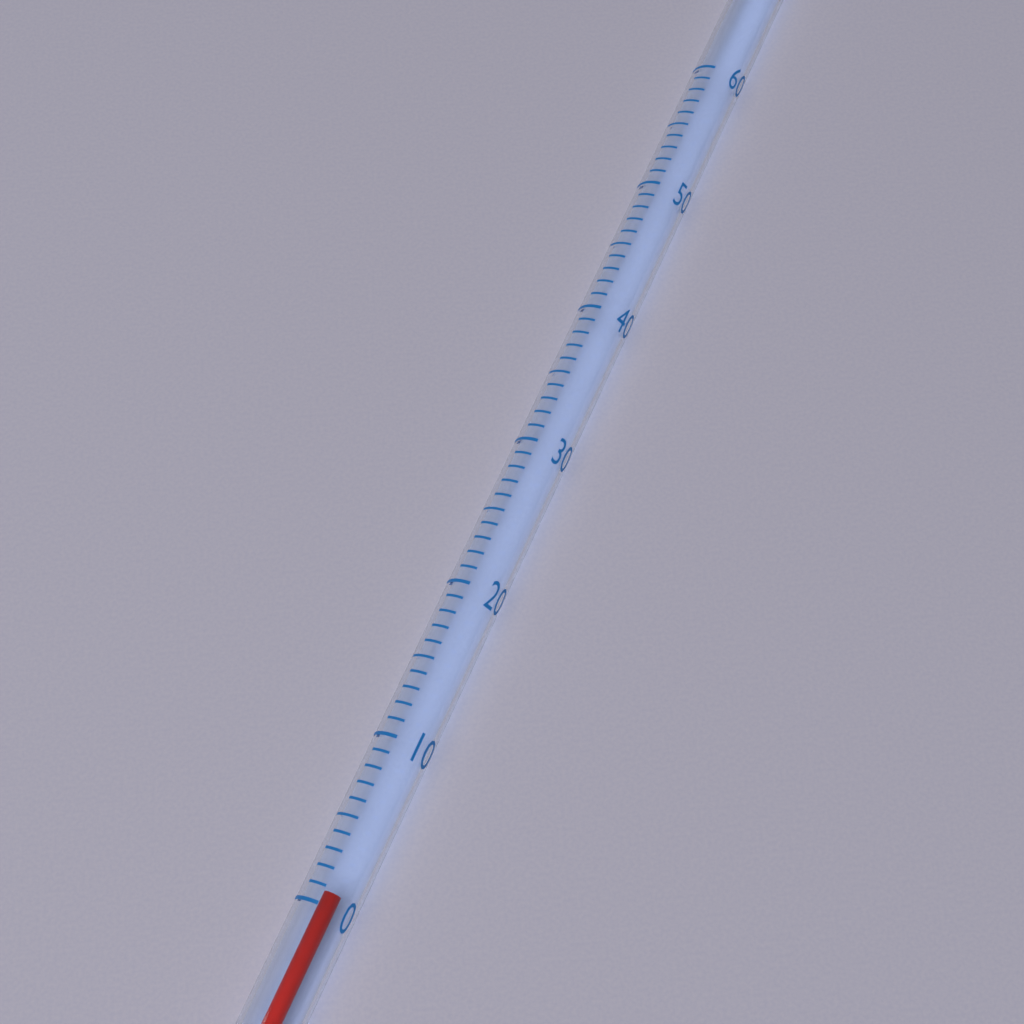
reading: 1 (no unit)
